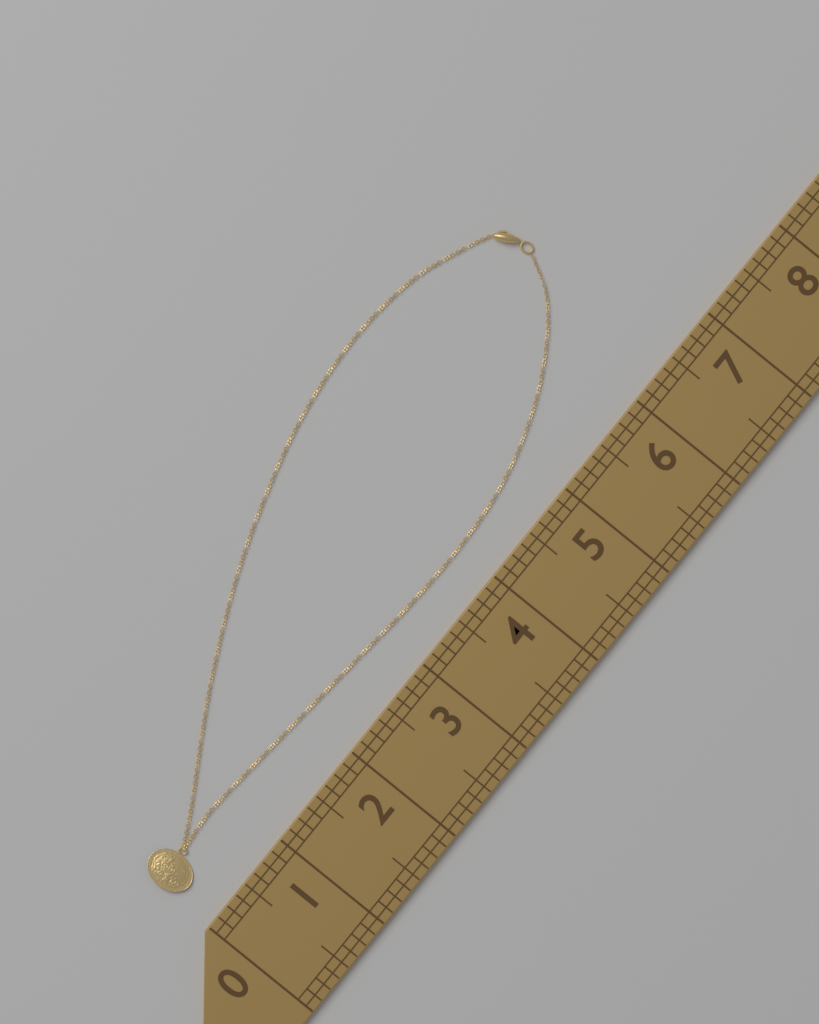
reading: 6.500 (no unit)
